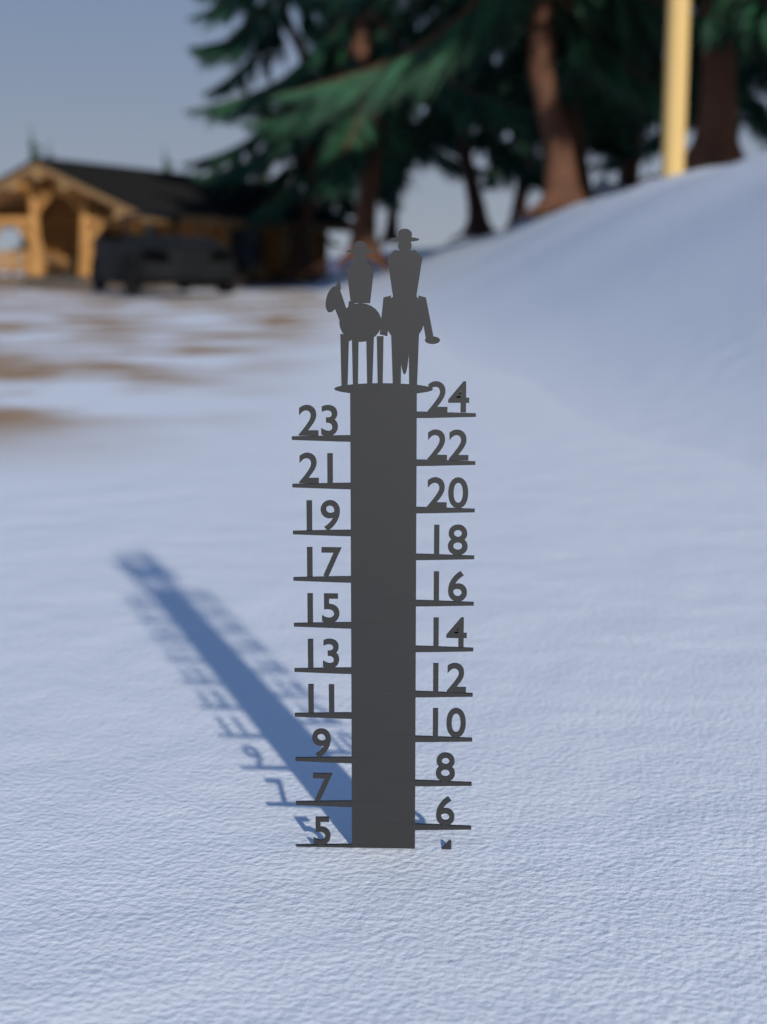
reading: 5 (no unit)
